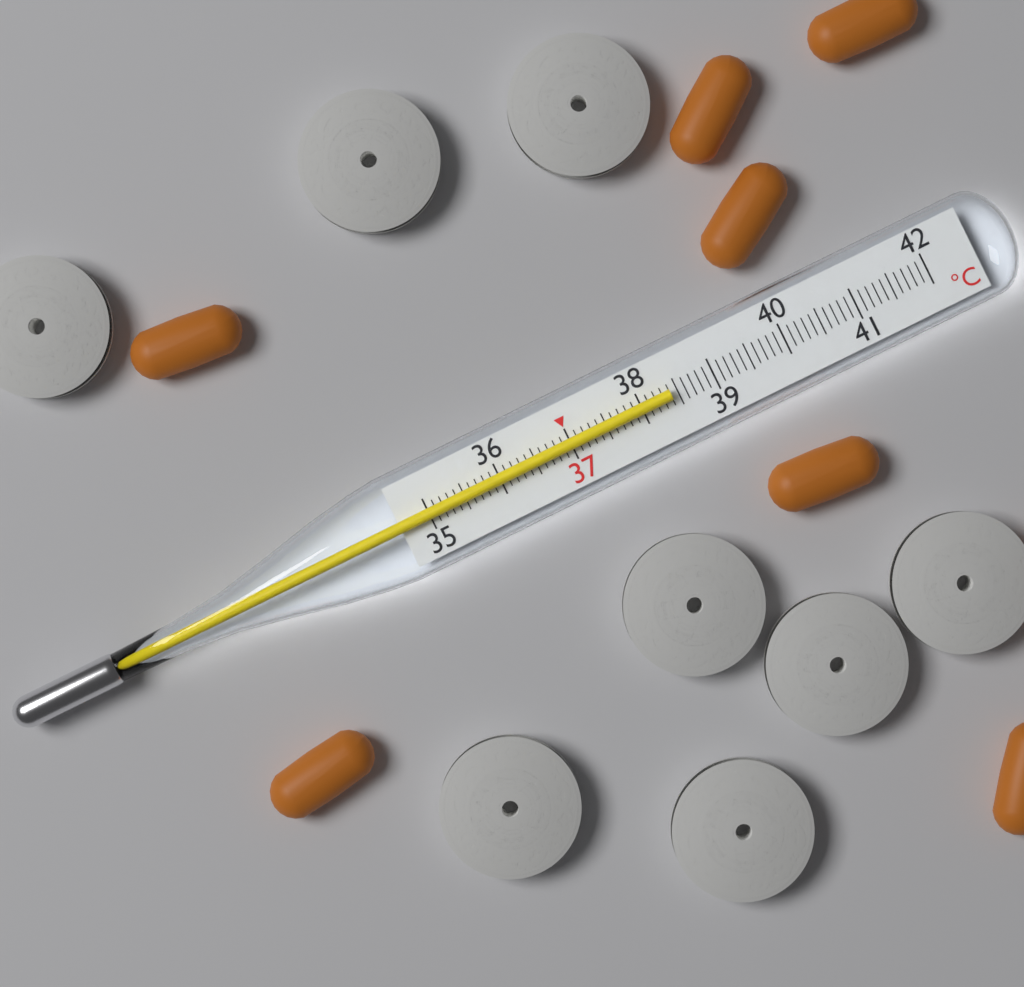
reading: 38.4 °C
